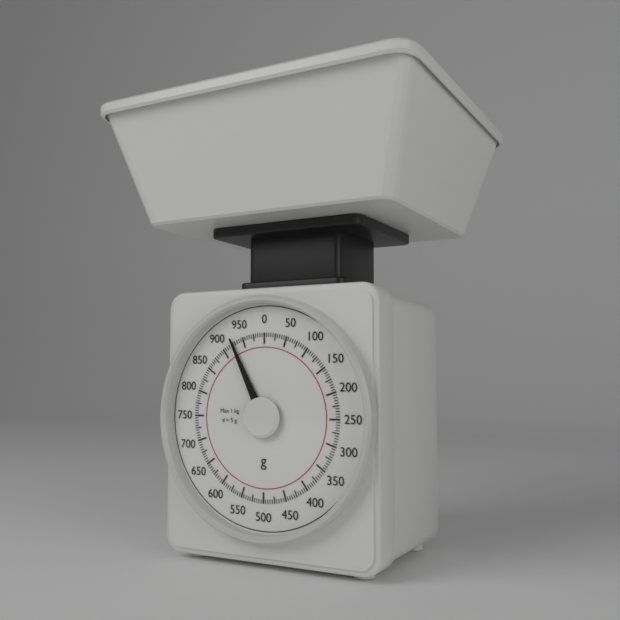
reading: 925 g
